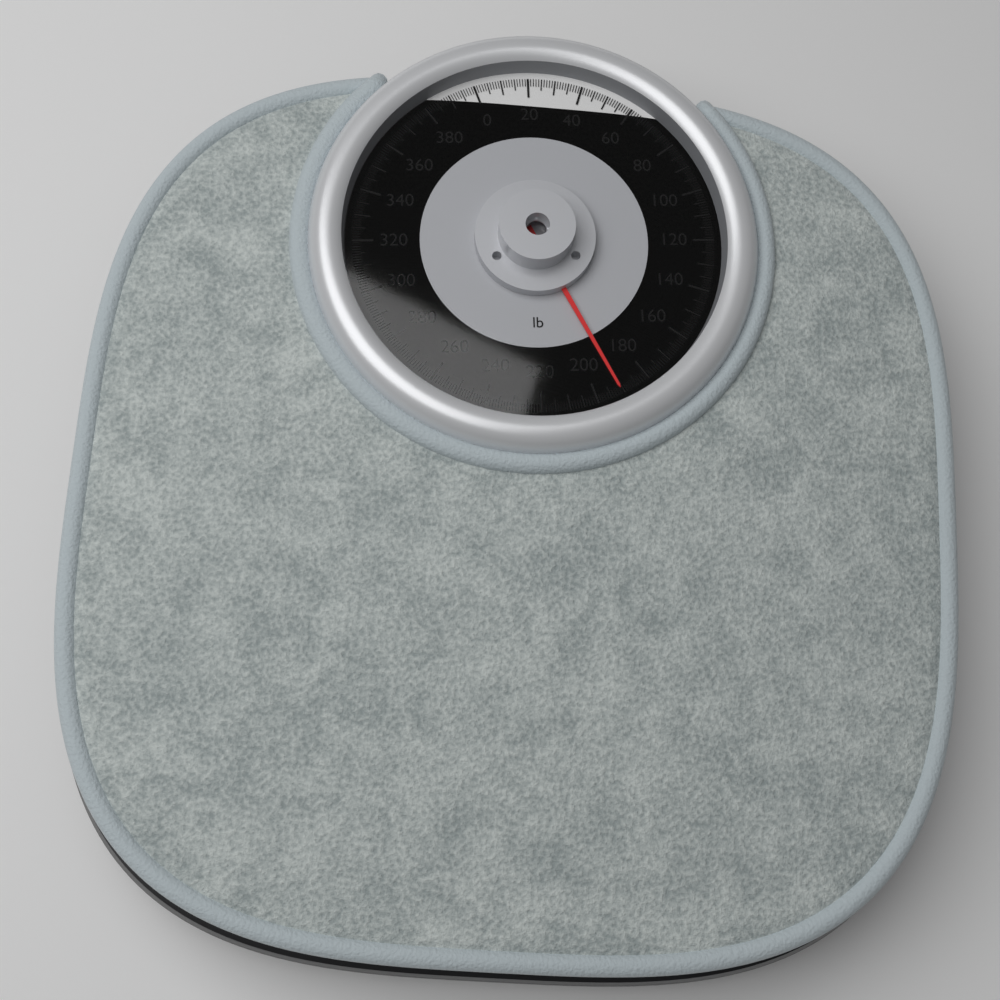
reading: 191 lb
